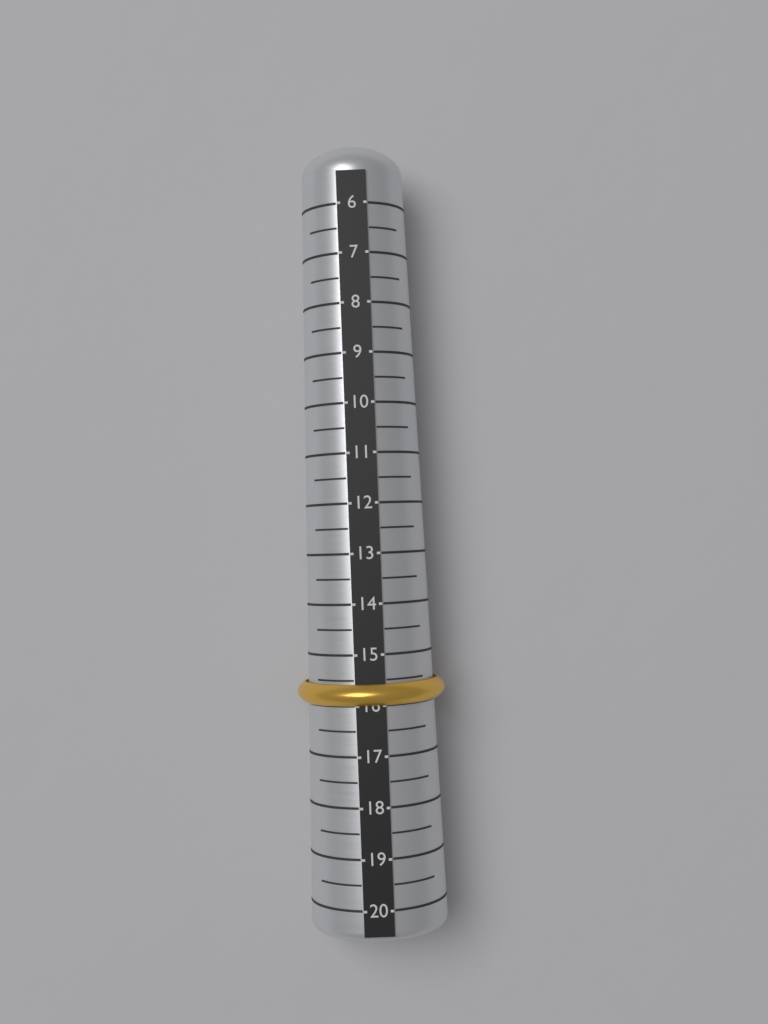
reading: 16.0 (no unit)
